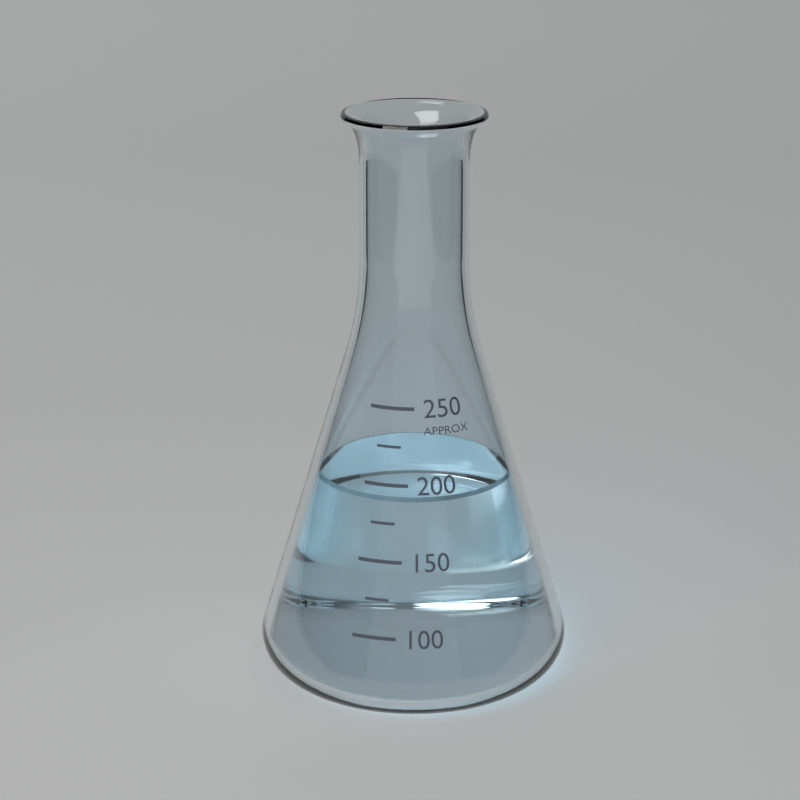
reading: 190 (no unit)
